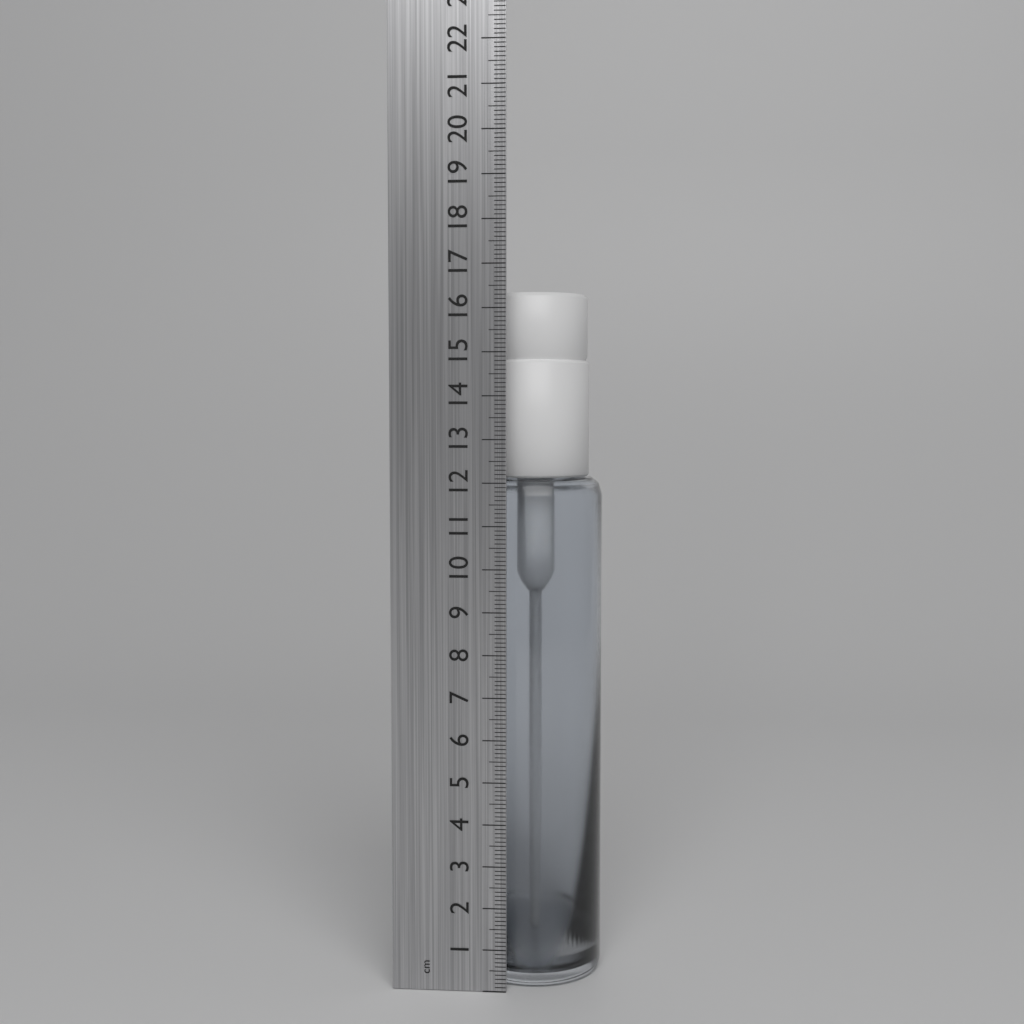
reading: 16.4 cm
